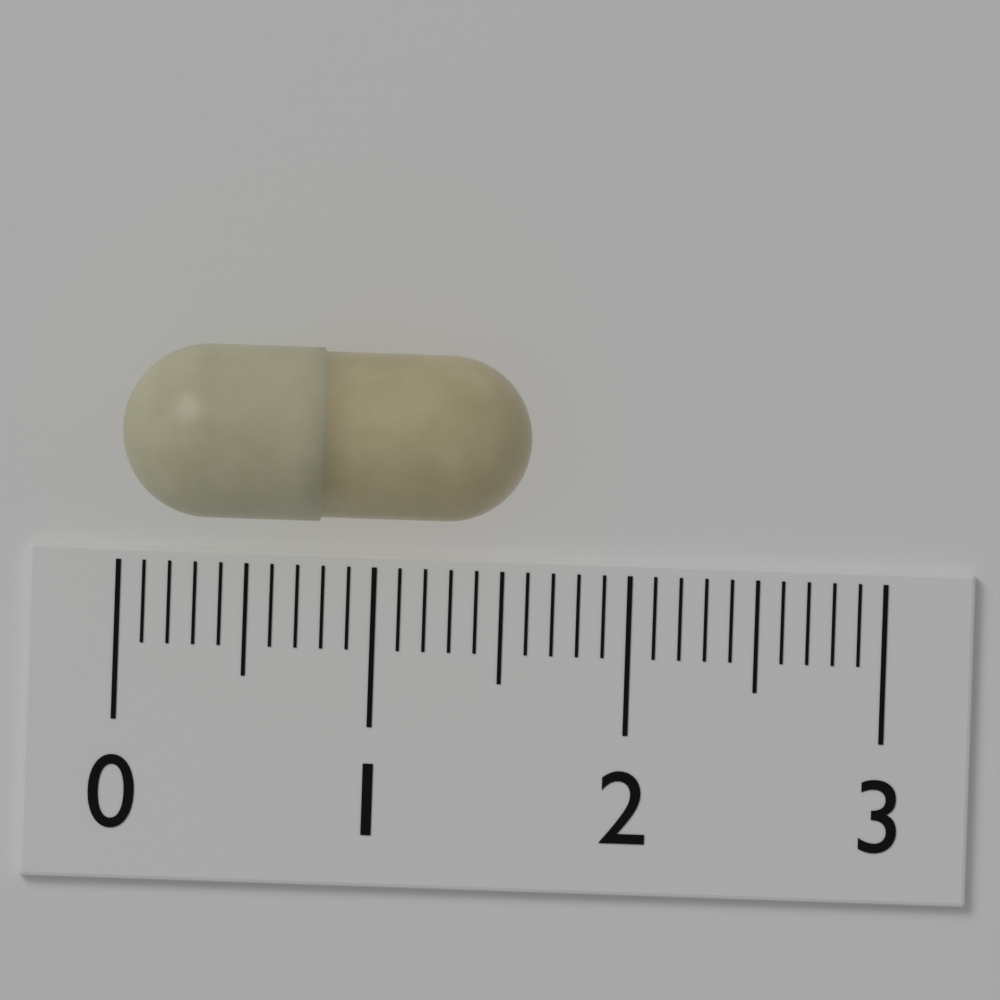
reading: 1.6 (no unit)
